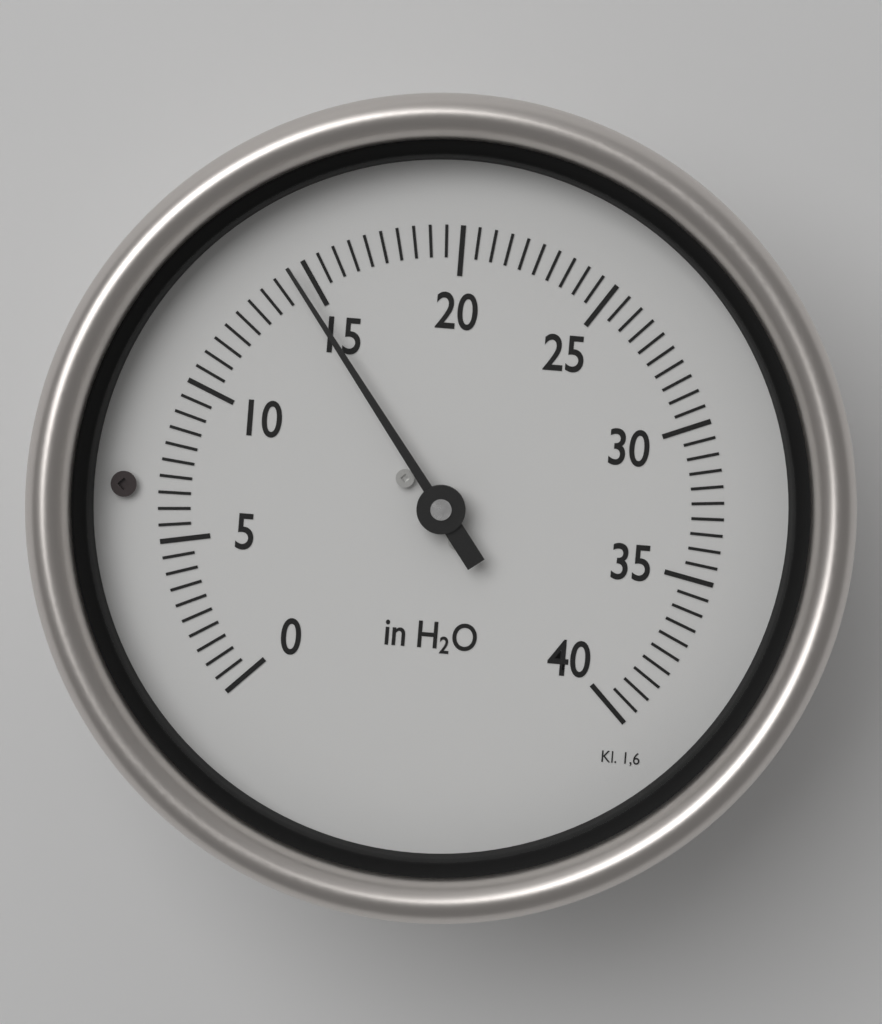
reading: 14.5 in H2O
